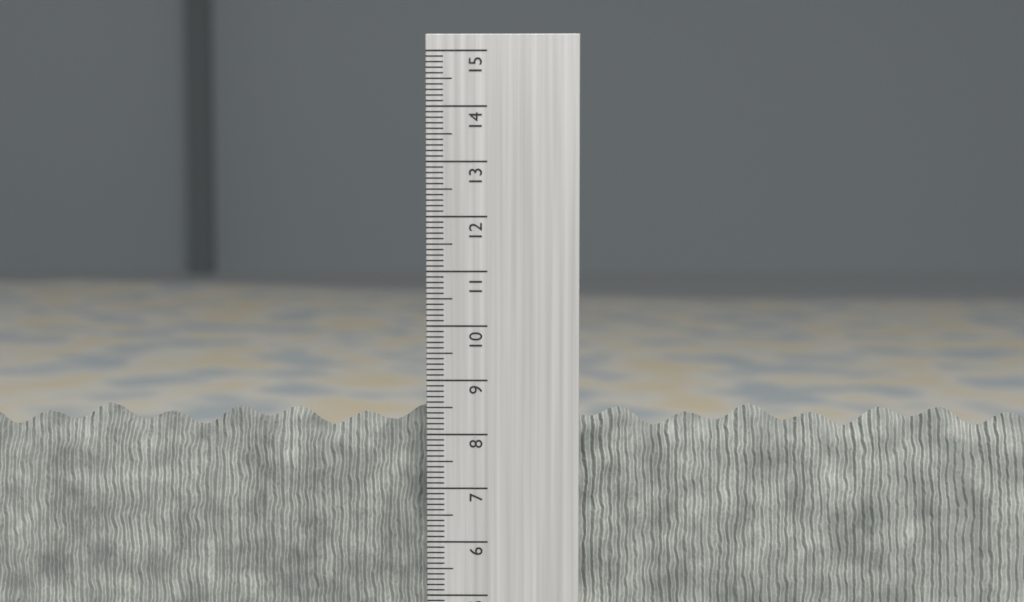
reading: 8.5 cm
